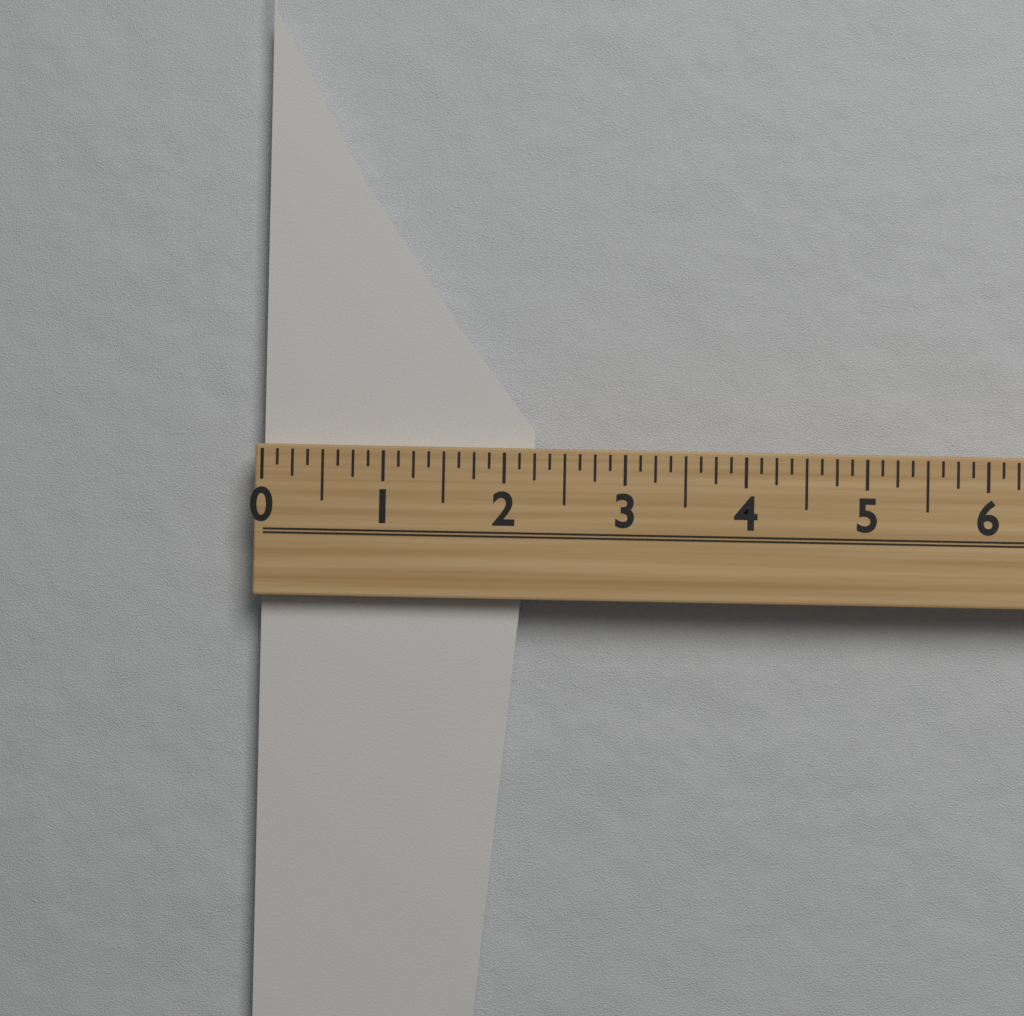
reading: 2.250 (no unit)
